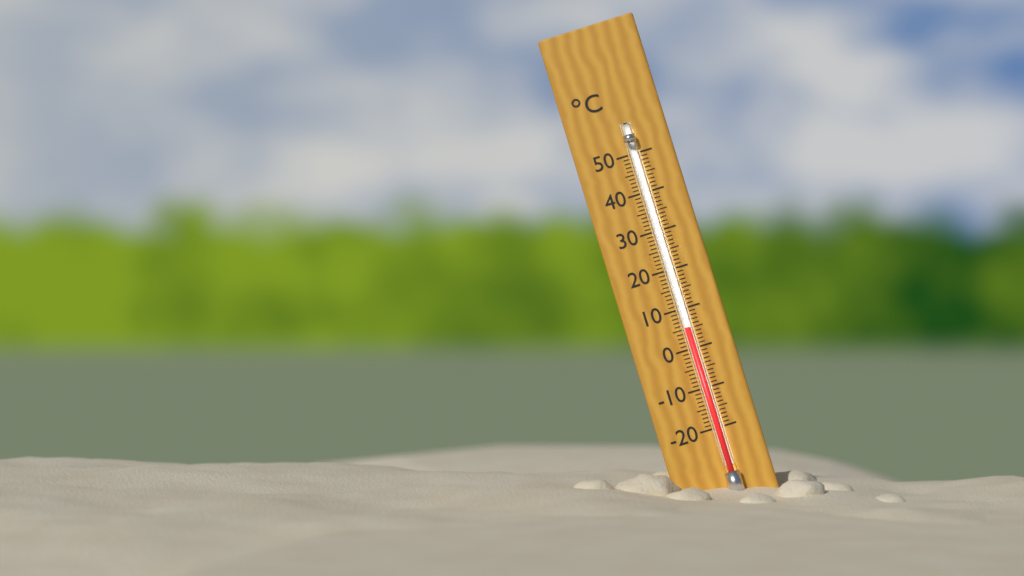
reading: 5 °C
